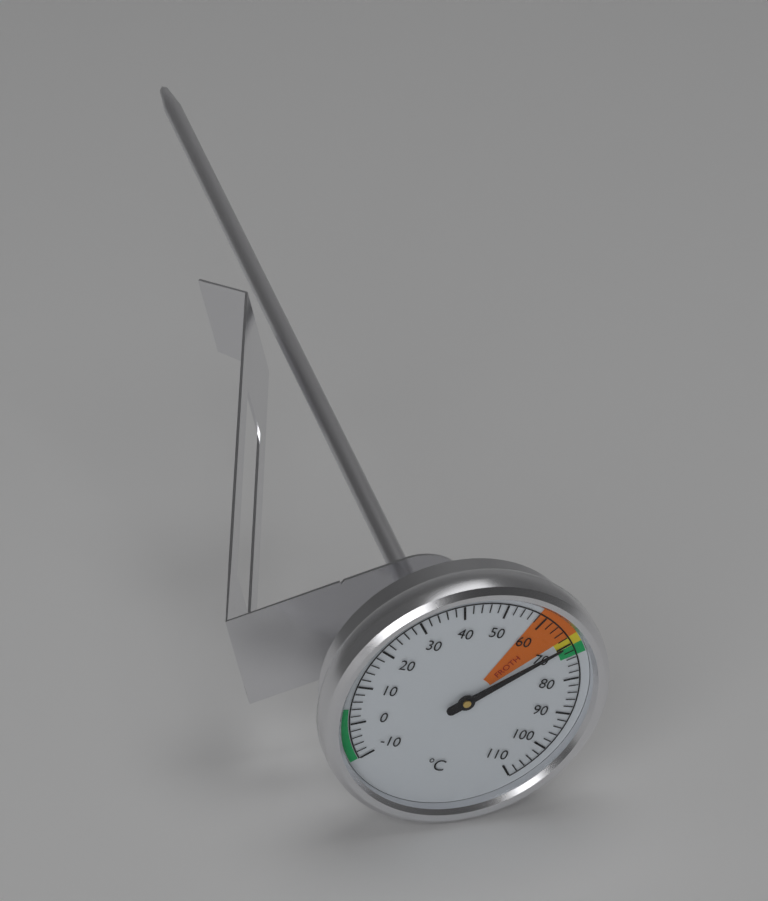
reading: 70 °C
